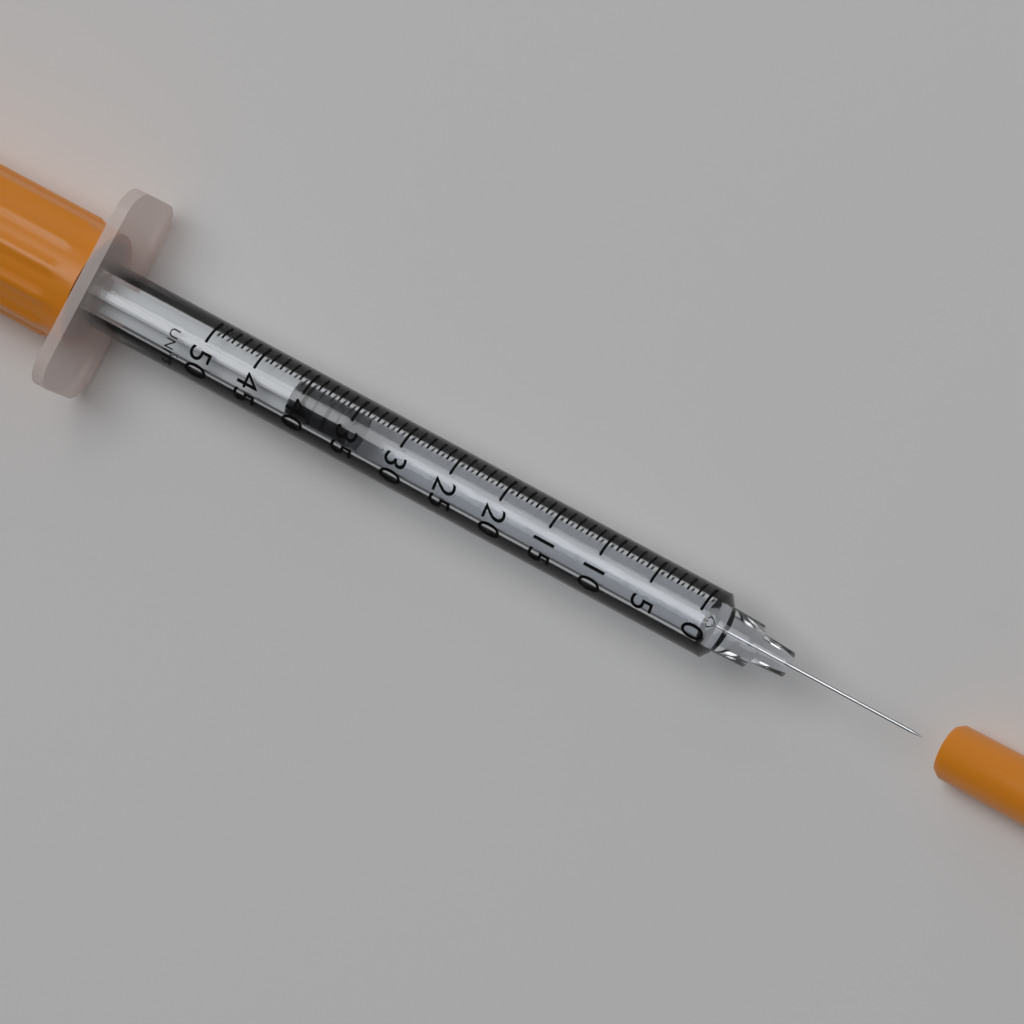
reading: 35 UNITS
